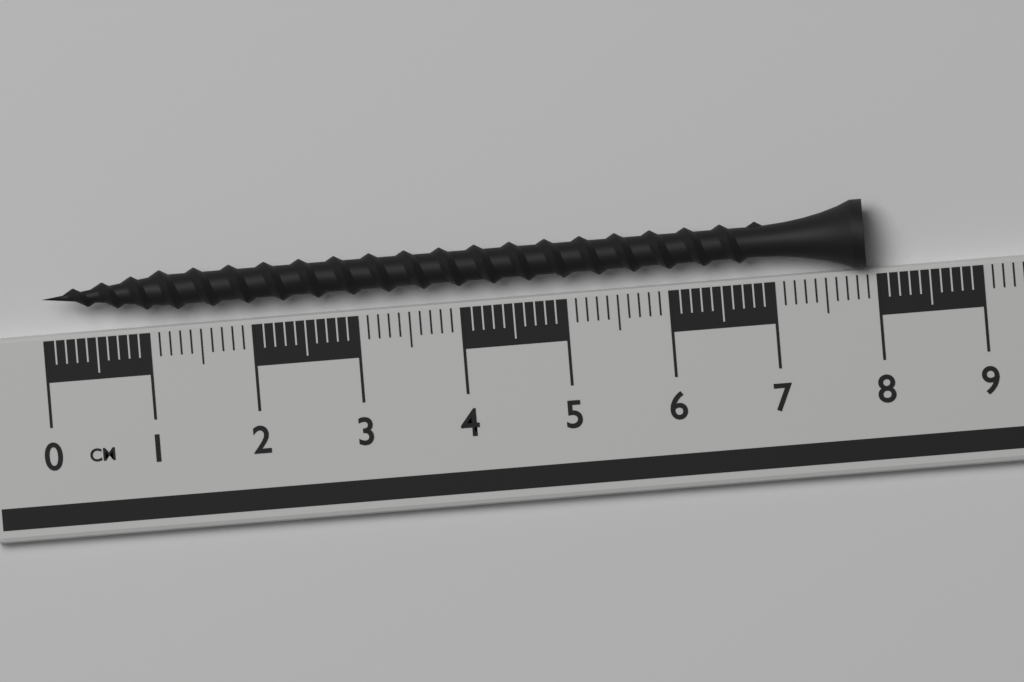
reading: 7.9 cm
